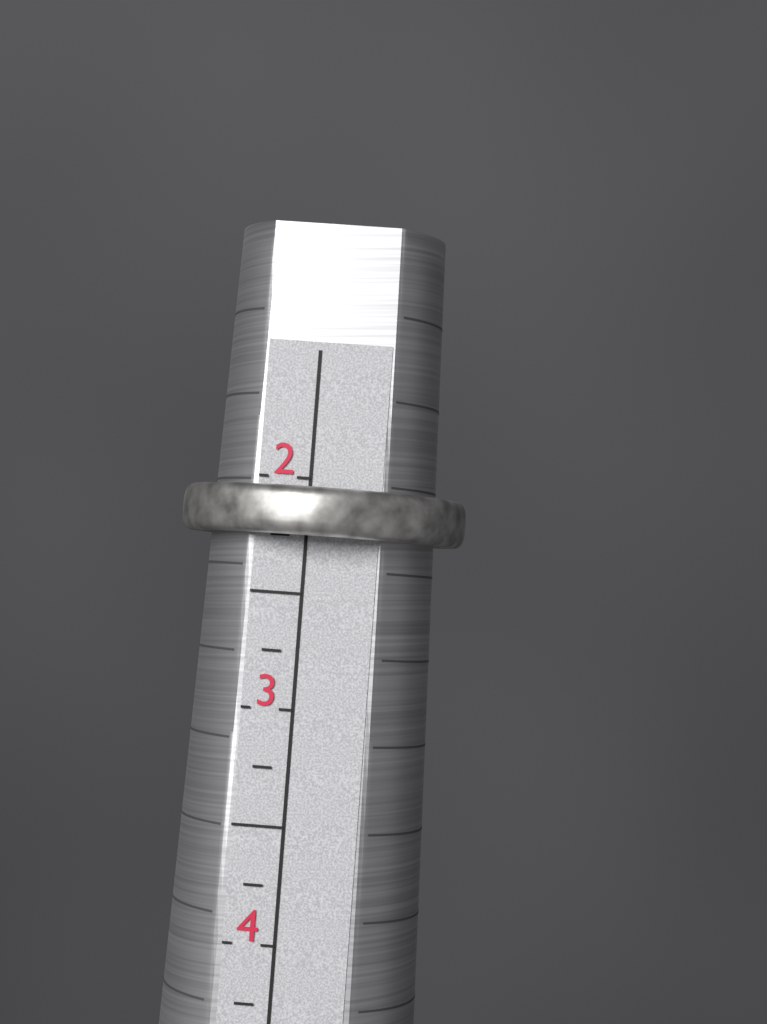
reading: 2.25 (no unit)
